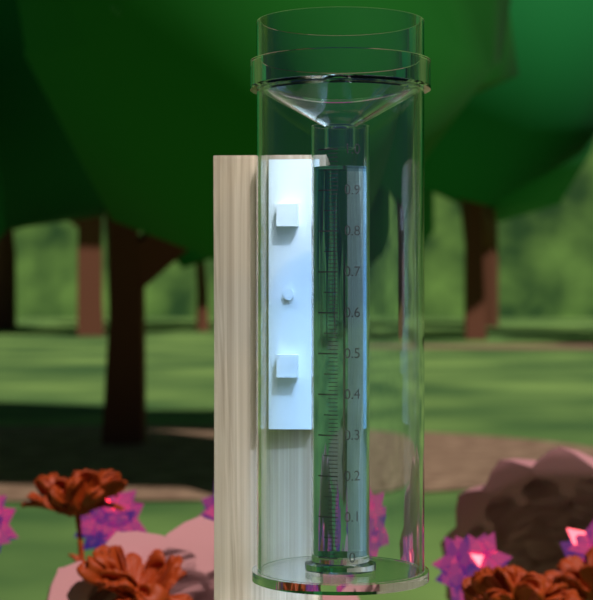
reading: 0.96 (no unit)
